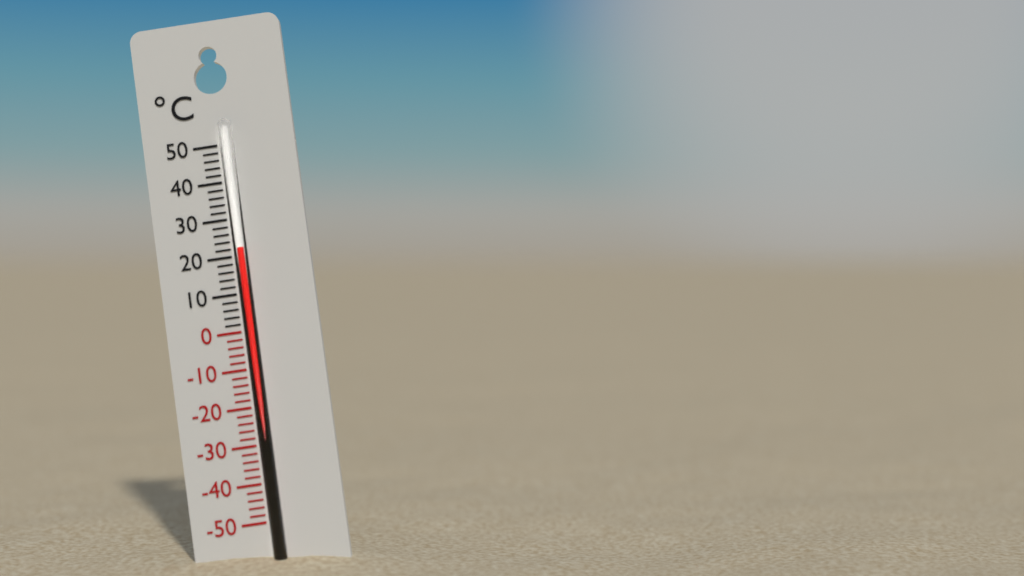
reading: 22 °C
